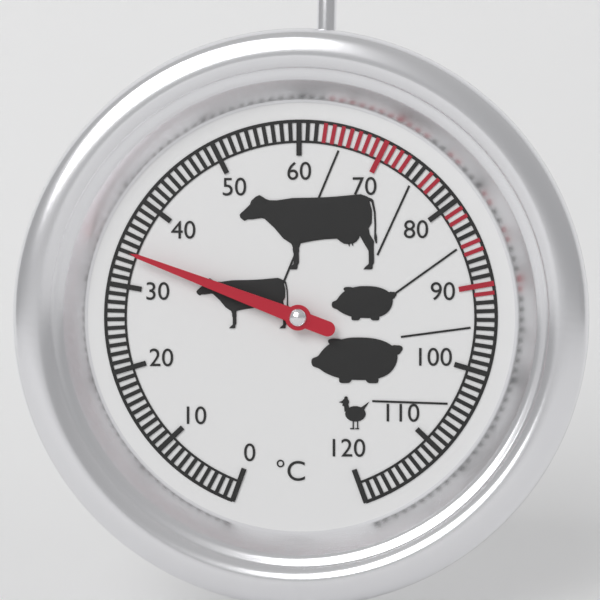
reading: 34 °C
